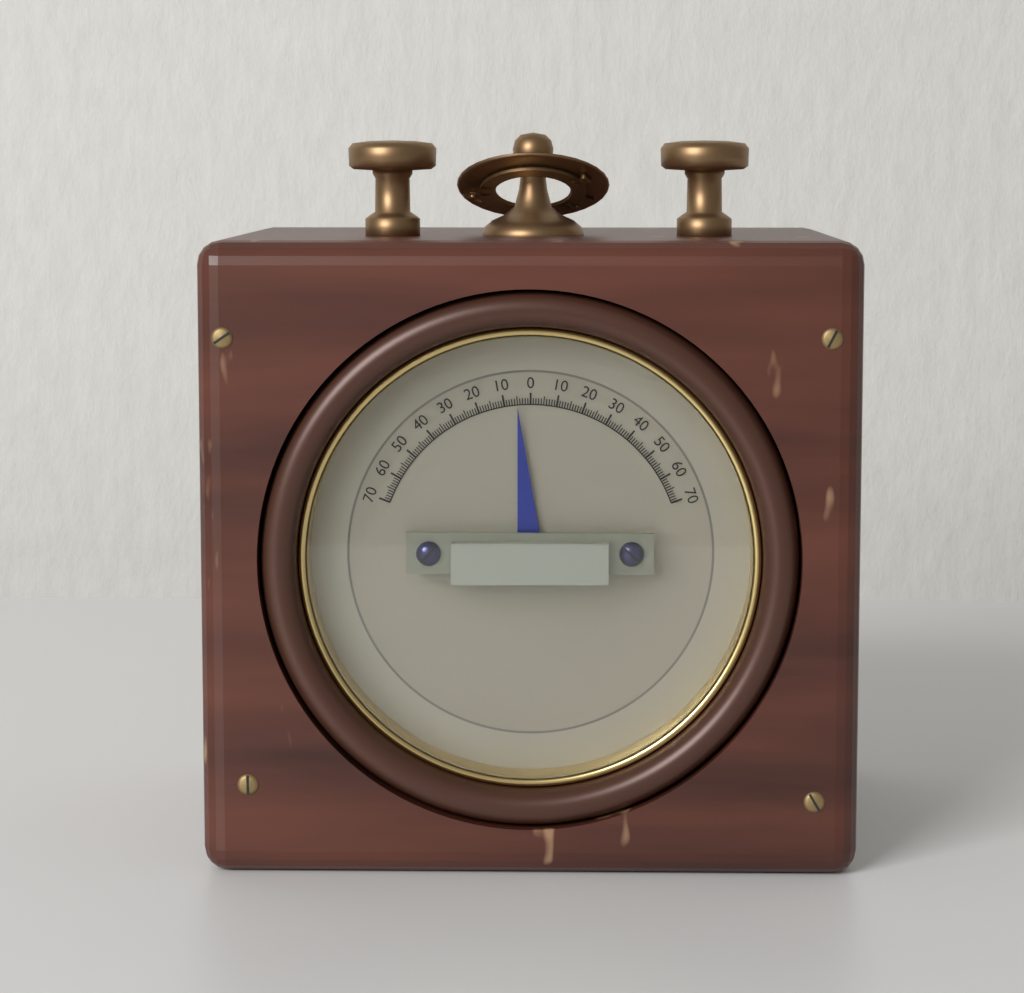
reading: -5 (no unit)
